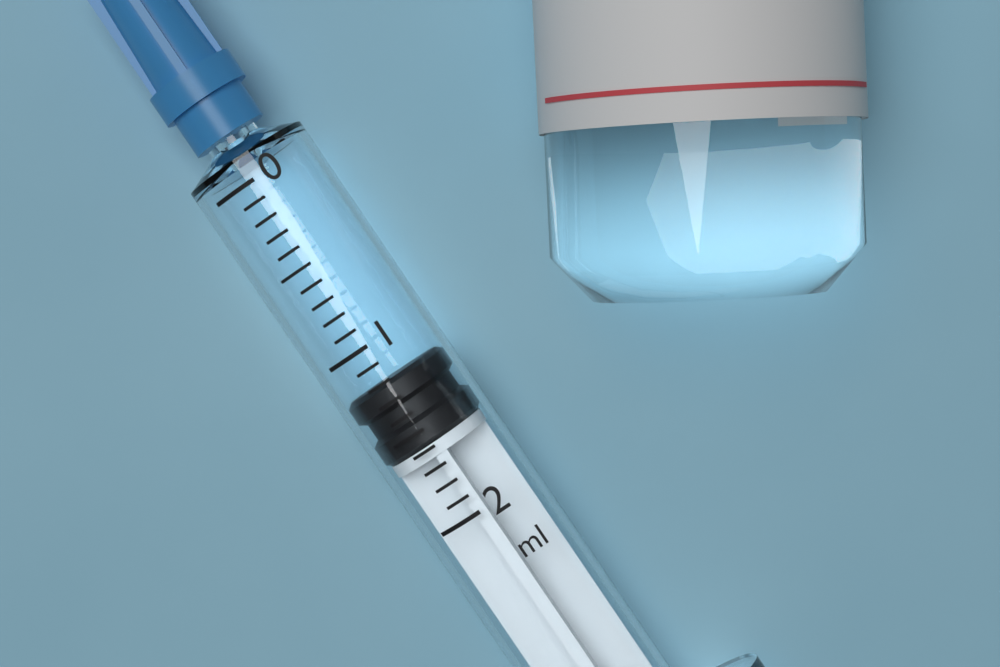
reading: 1.2 ml
